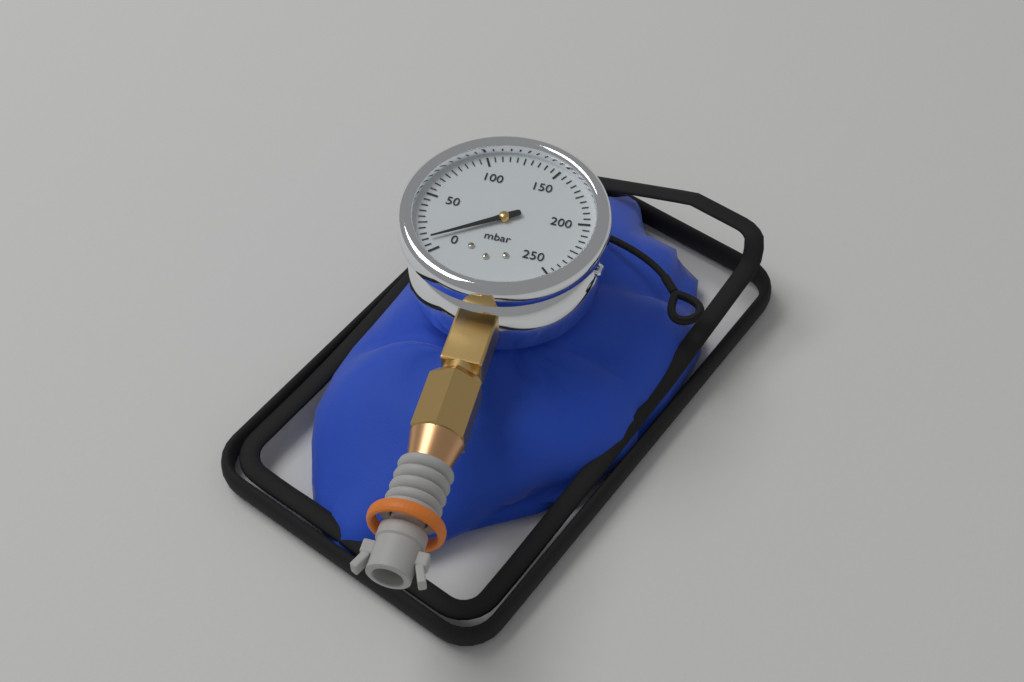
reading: 10 mbar
